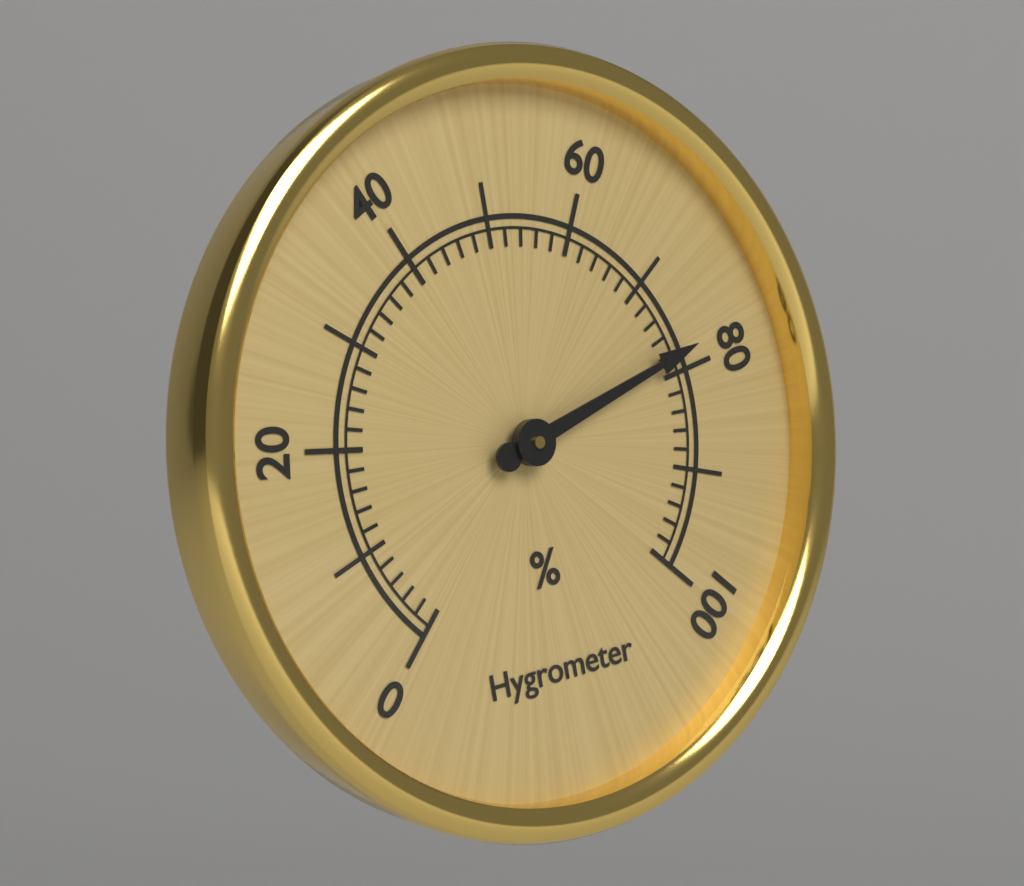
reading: 78 %
